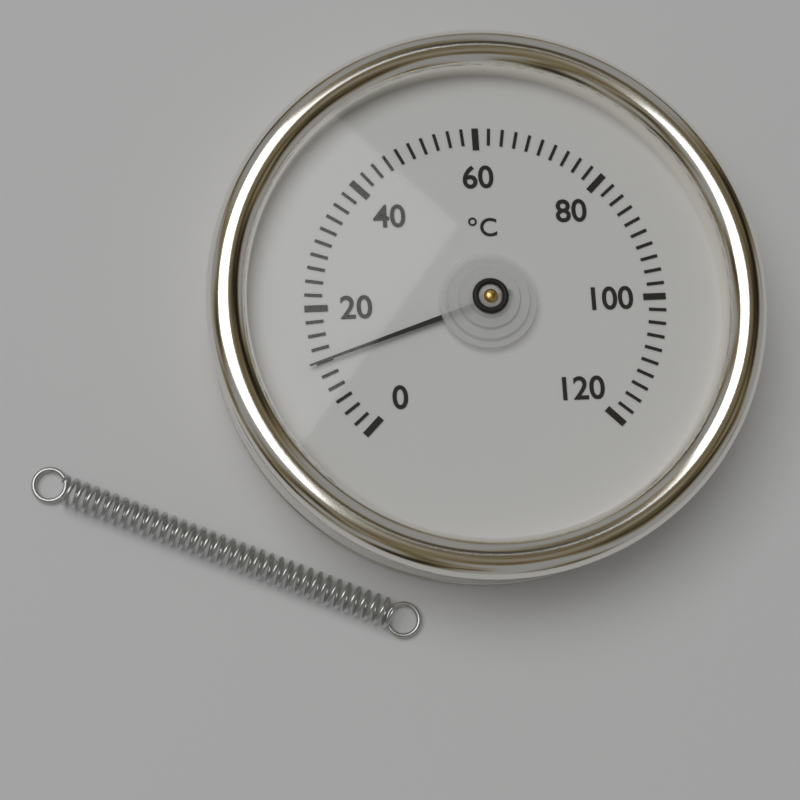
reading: 12 °C
